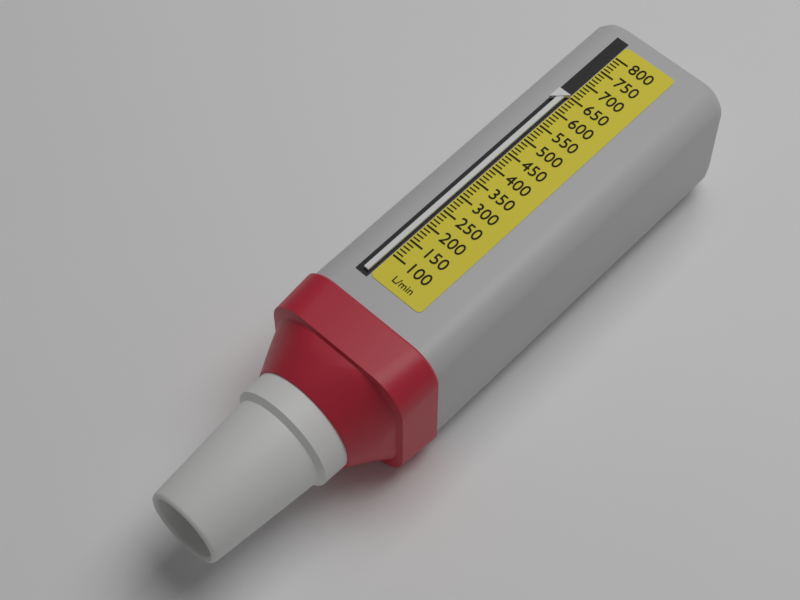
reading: 650 L/min
